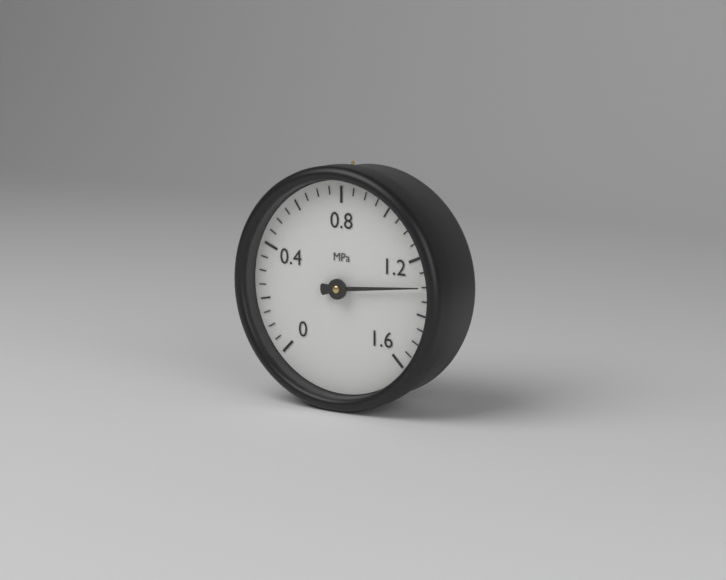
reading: 1.30 MPa
